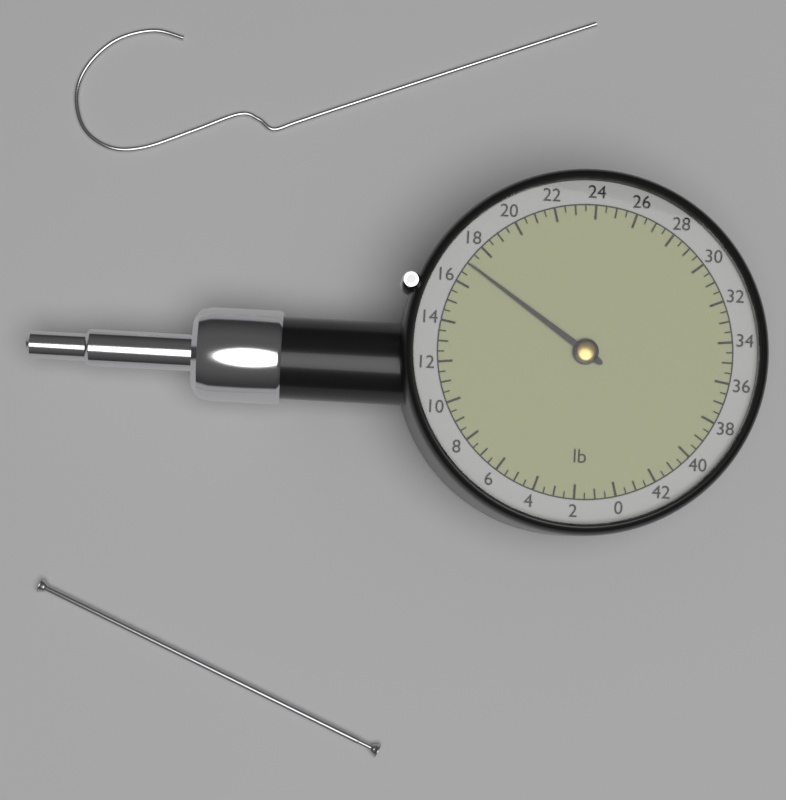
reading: 17.0 lb
